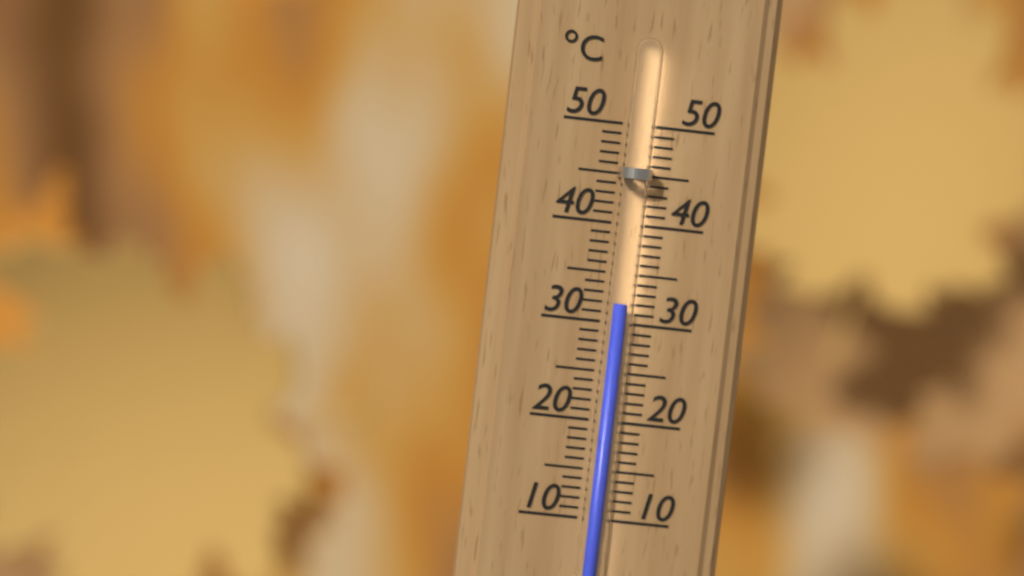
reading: 32 °C
